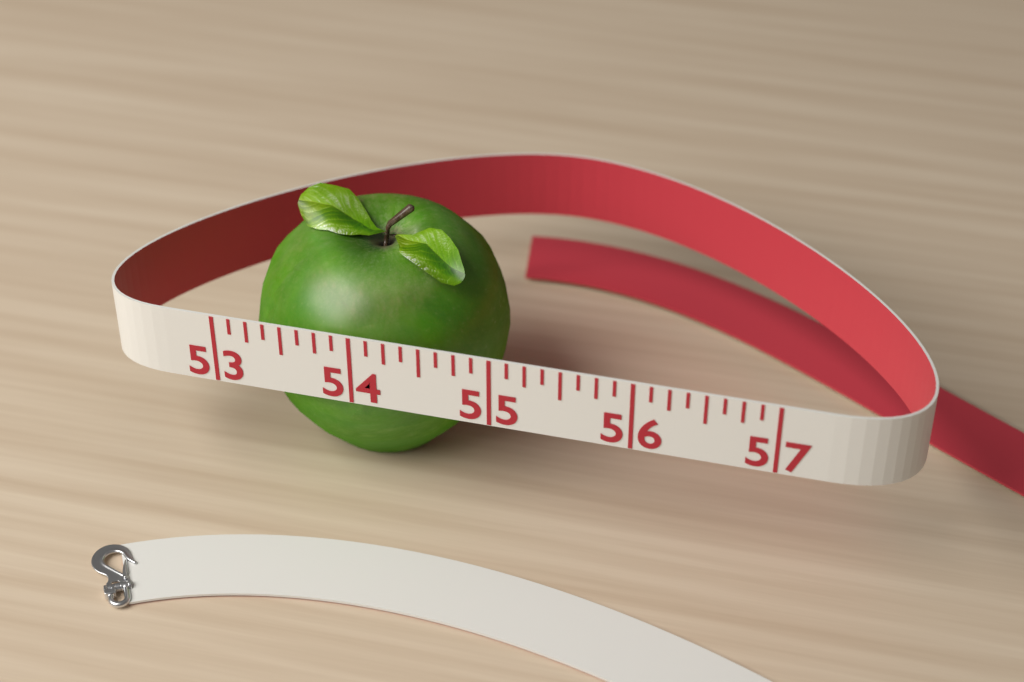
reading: 54.875 (no unit)
